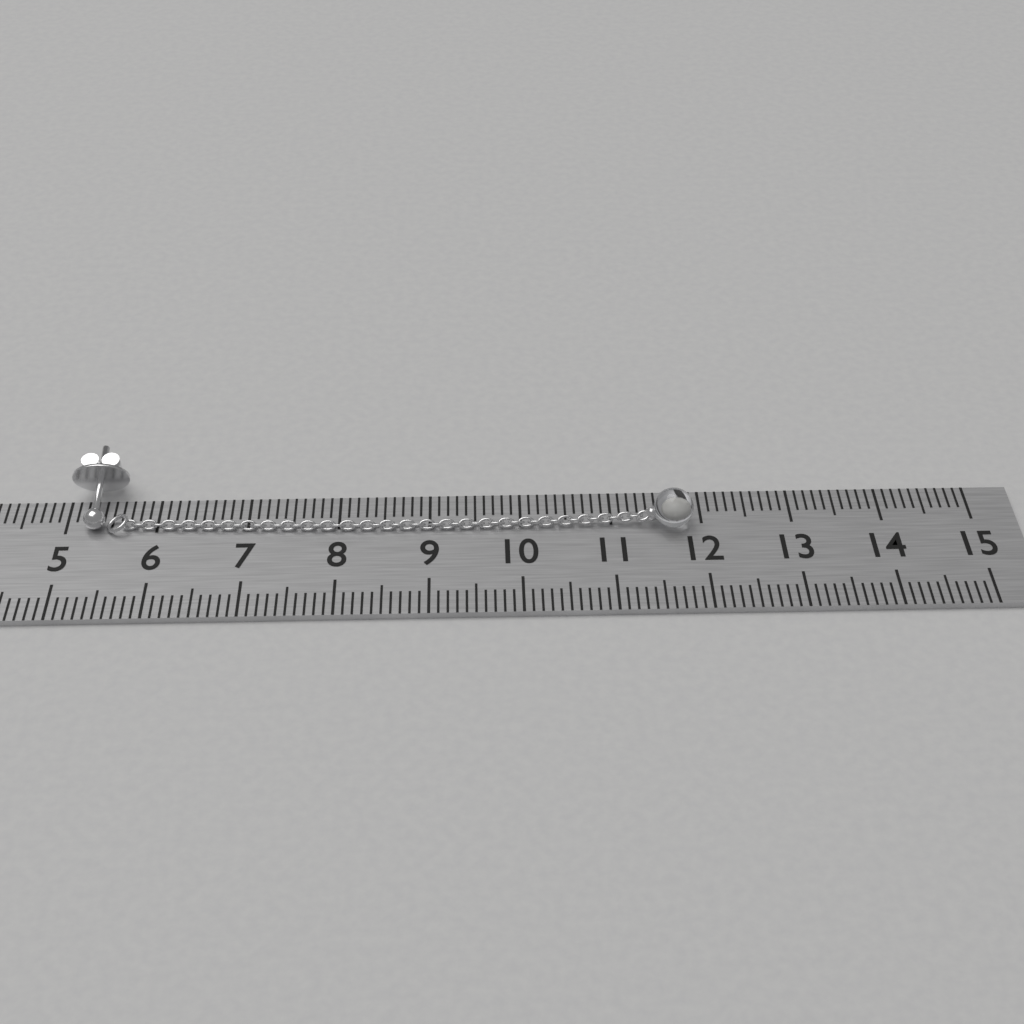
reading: 11.9 cm
